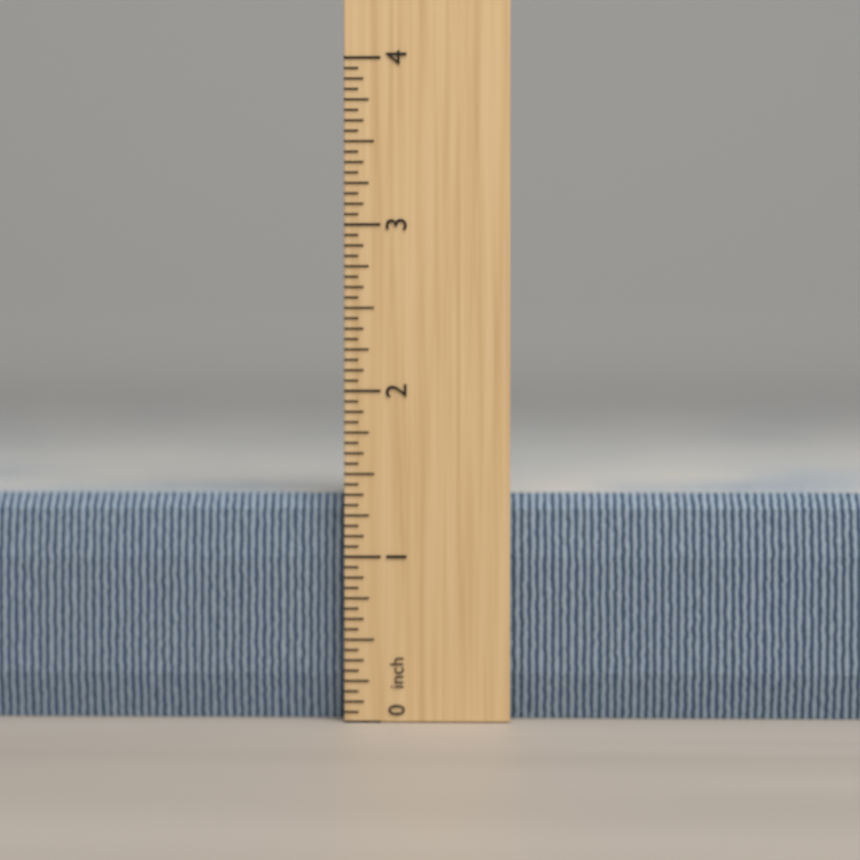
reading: 1.3750 inch
